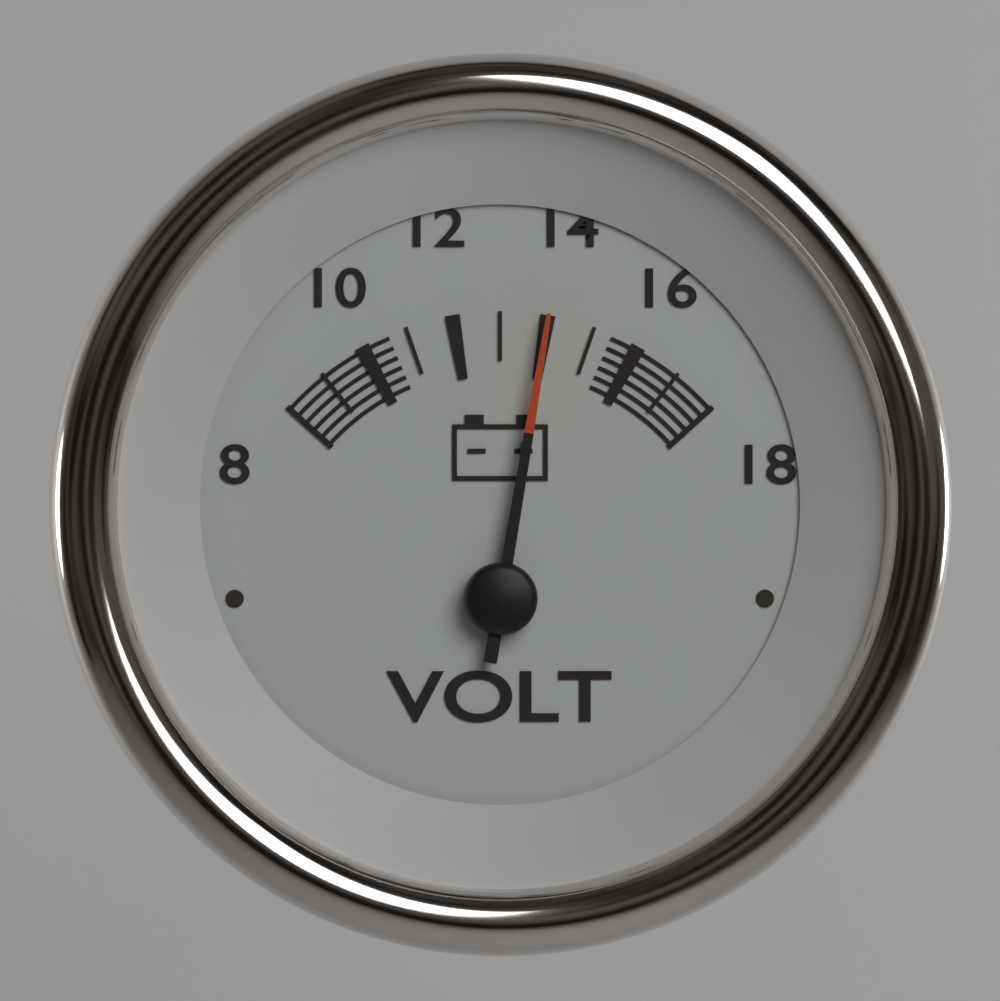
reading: 14 V
